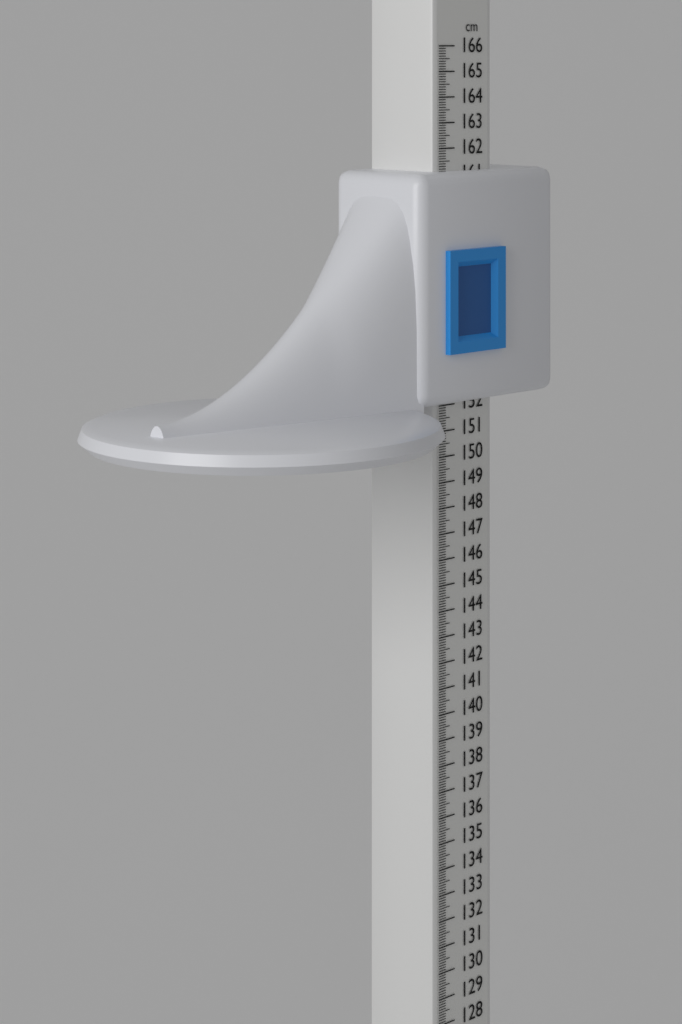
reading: 161.1 cm
